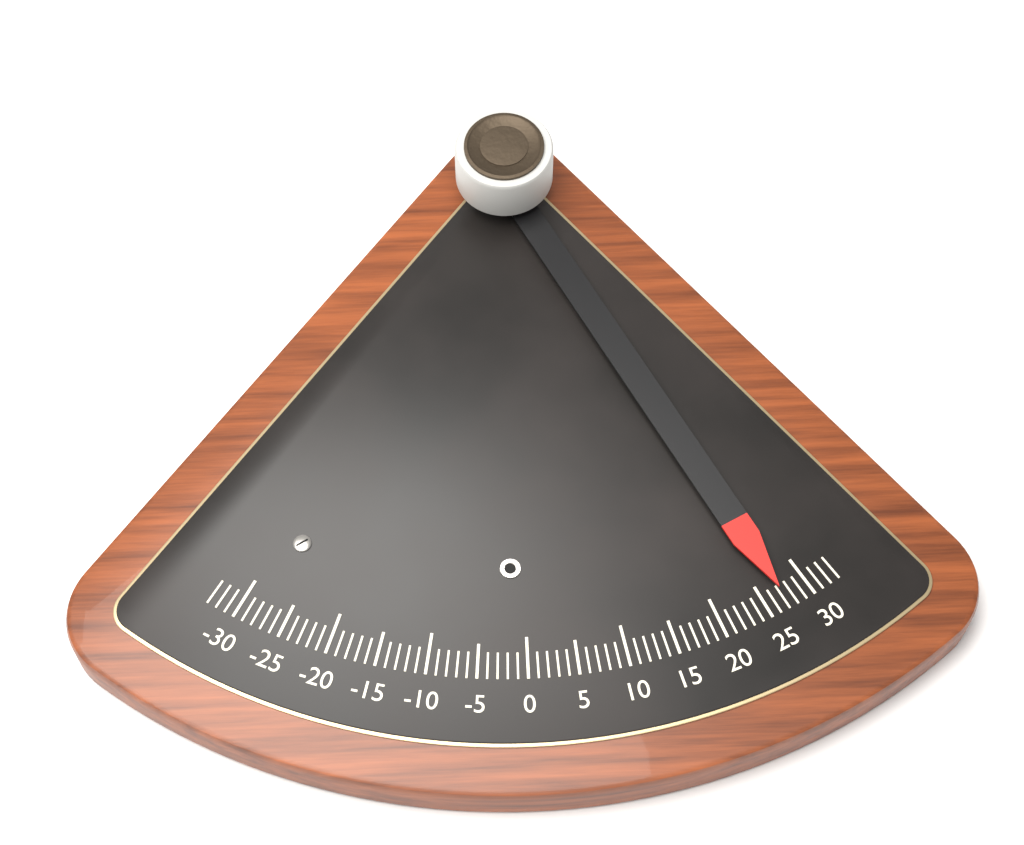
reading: 27 (no unit)
